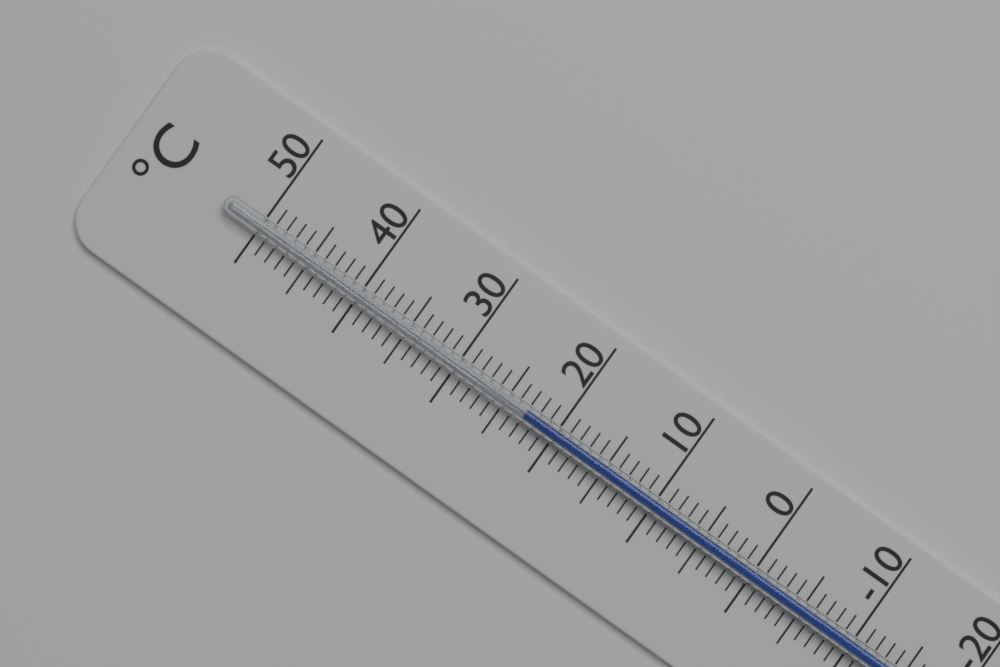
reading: 23 °C
